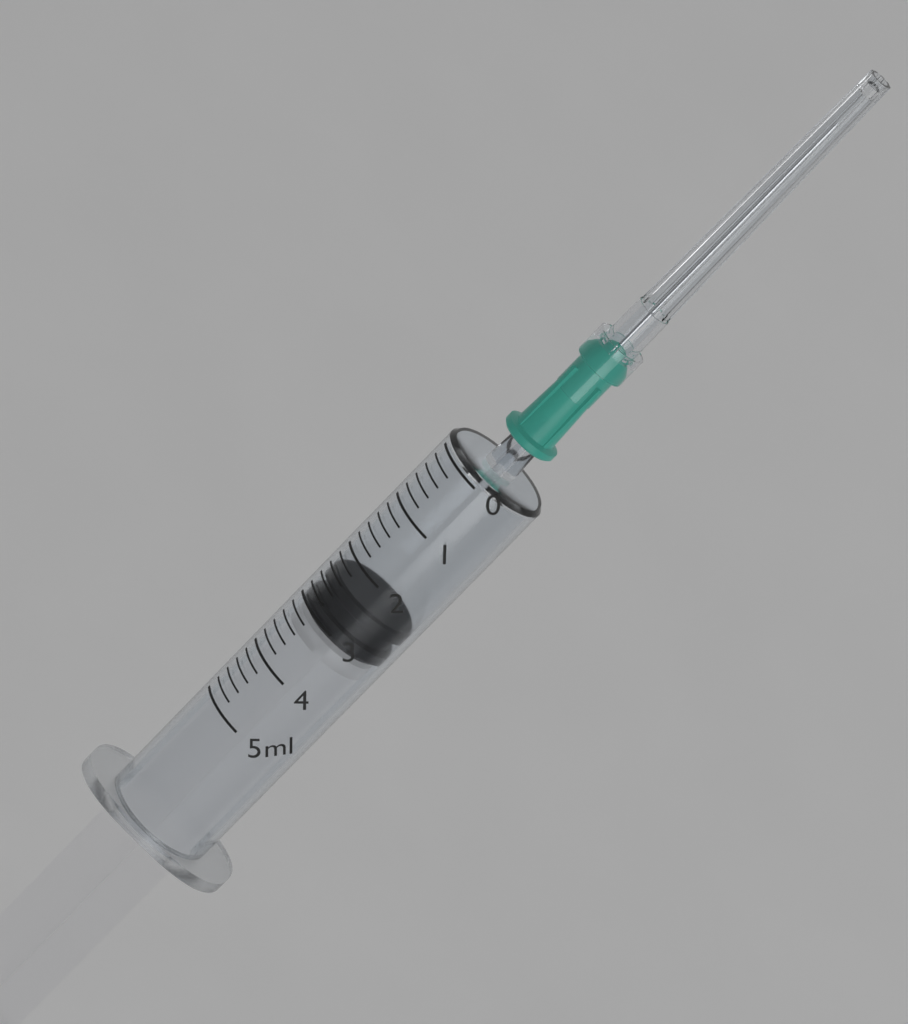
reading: 2.4 ml
